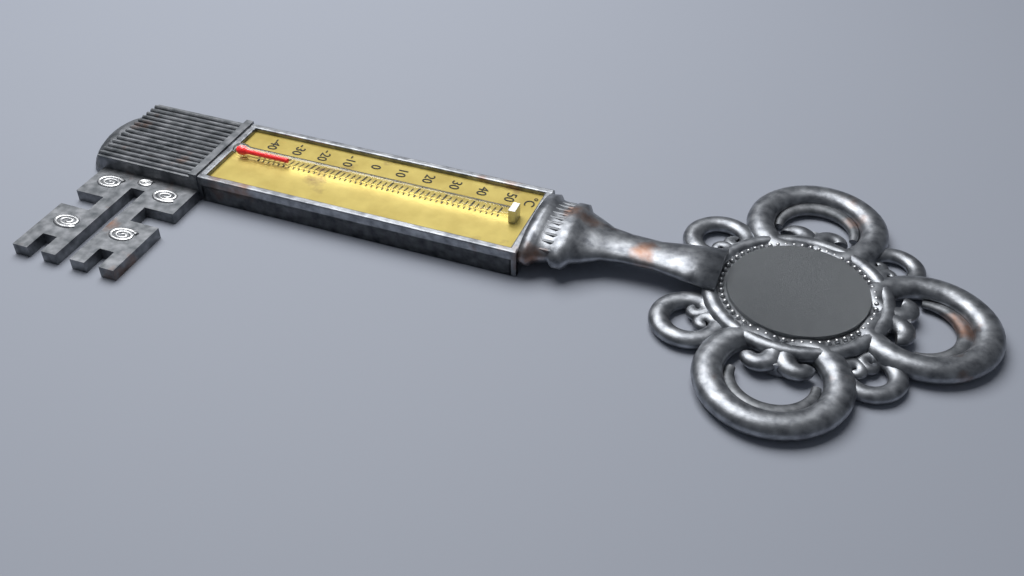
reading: -28 °C
